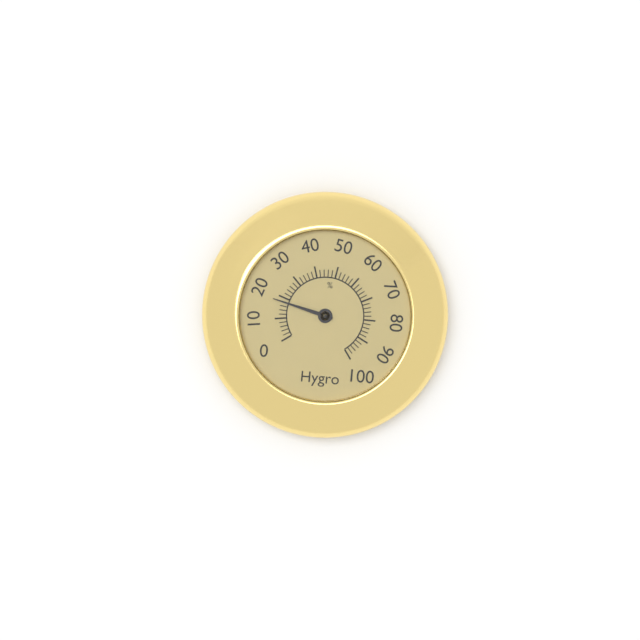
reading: 18 %
